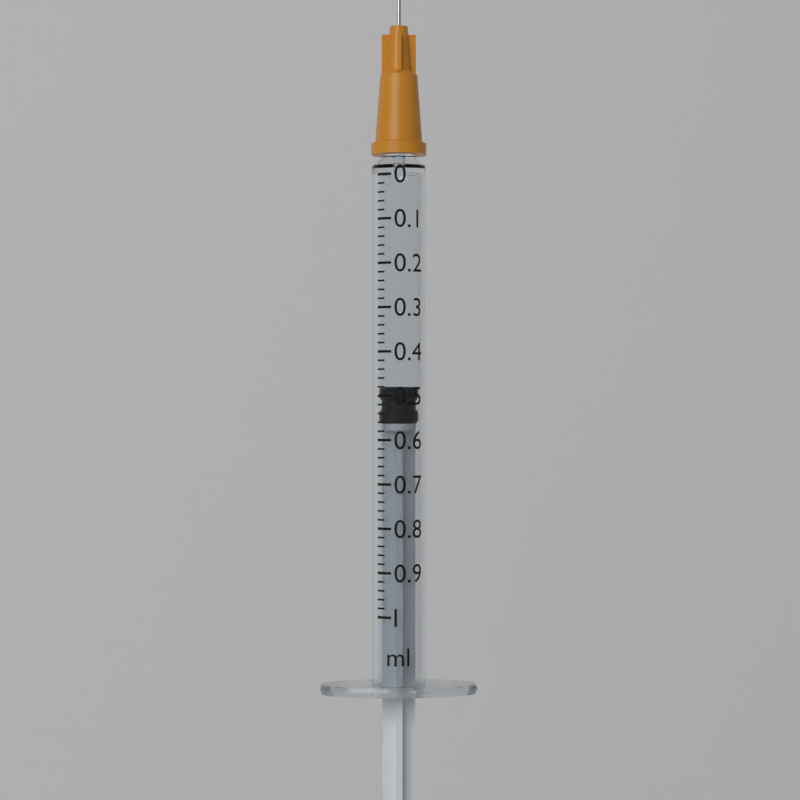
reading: 0.48 ml
